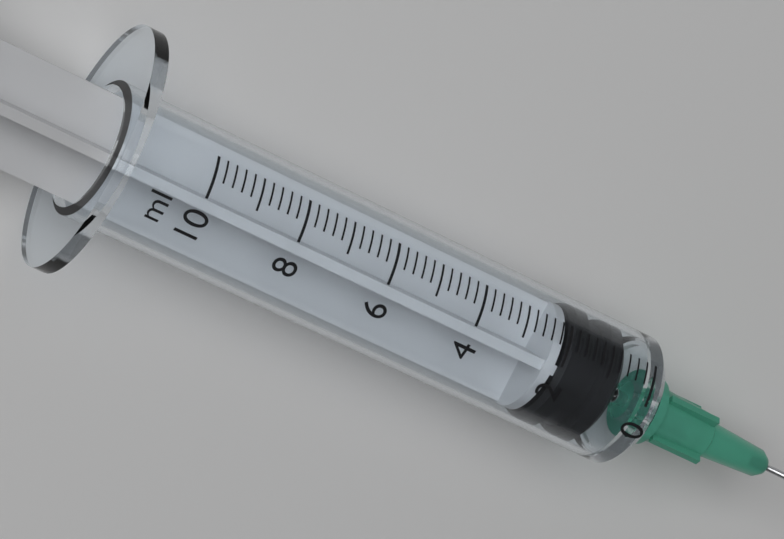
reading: 0.6 ml
